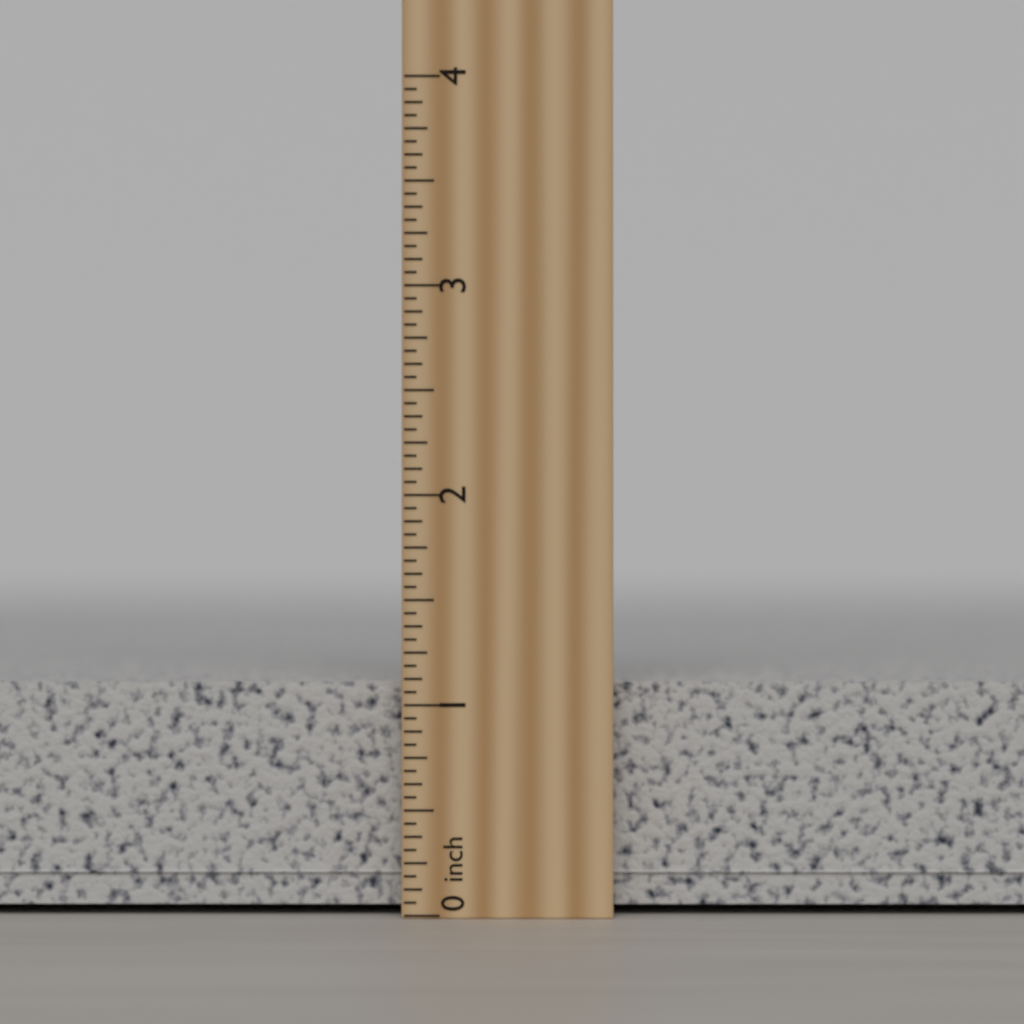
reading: 1.1875 inch
